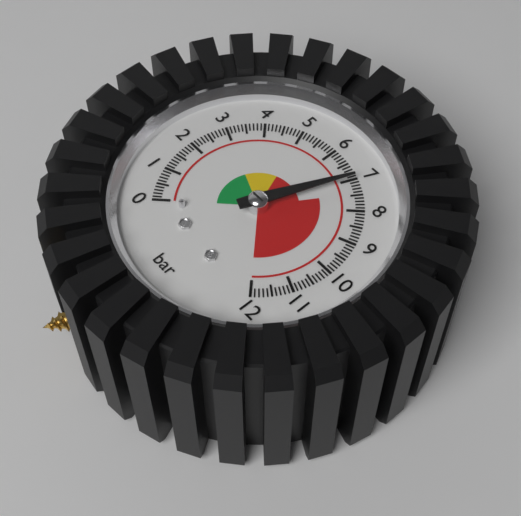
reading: 7.0 bar
